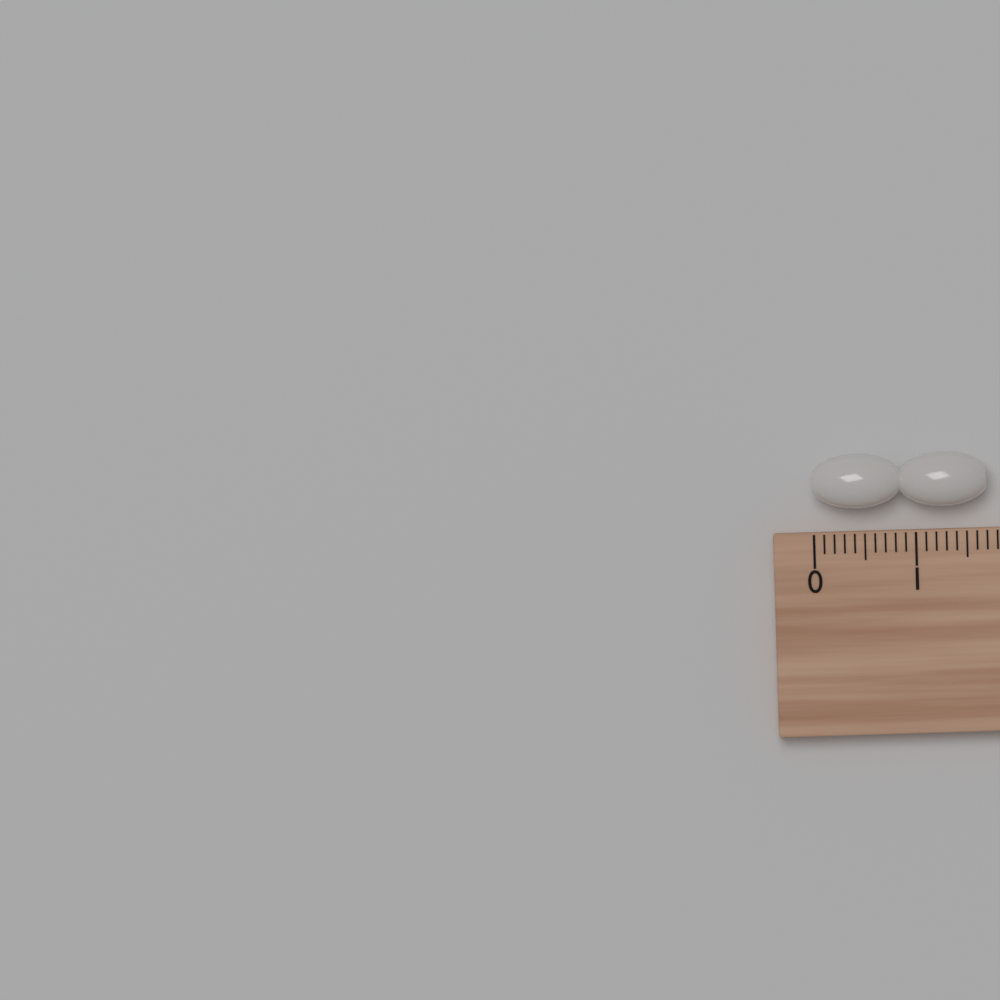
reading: 1.7 cm
